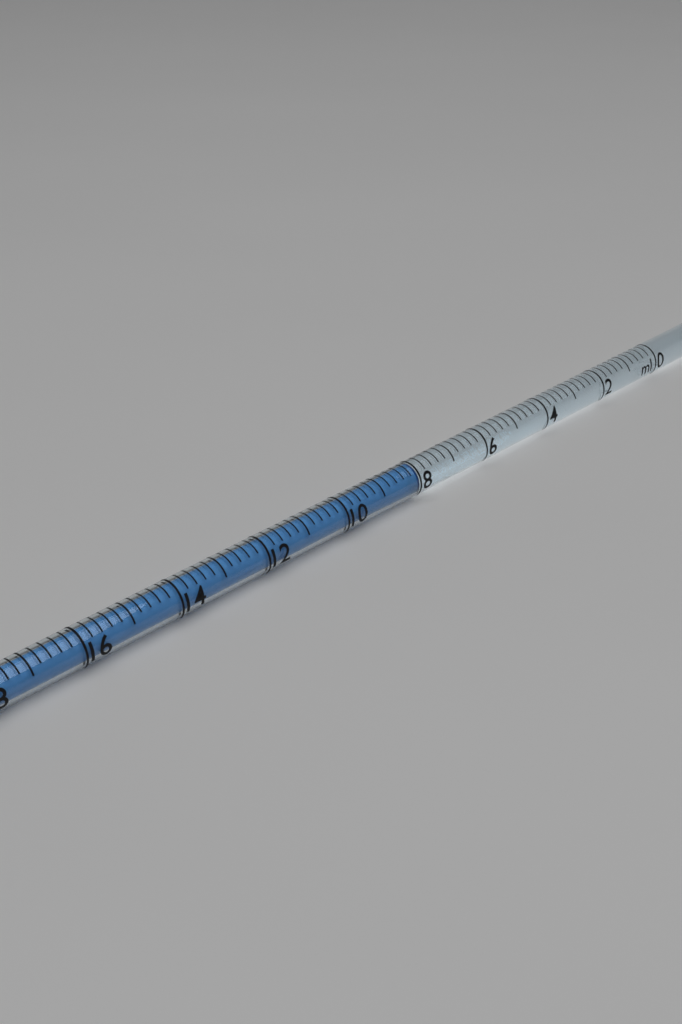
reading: 8.0 ml
